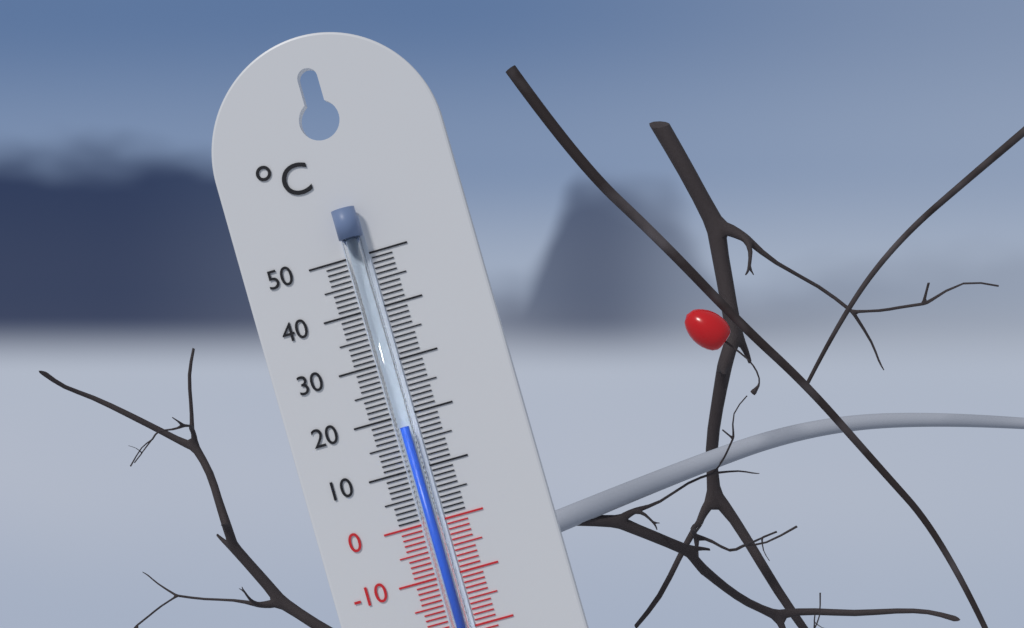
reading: 18 °C
